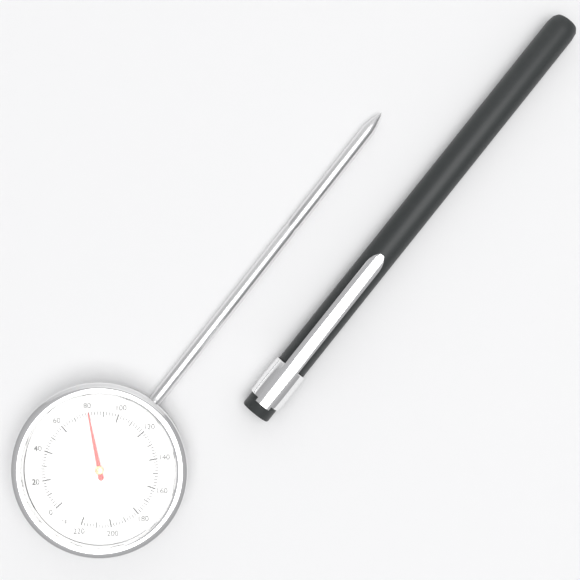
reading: 80 °F
